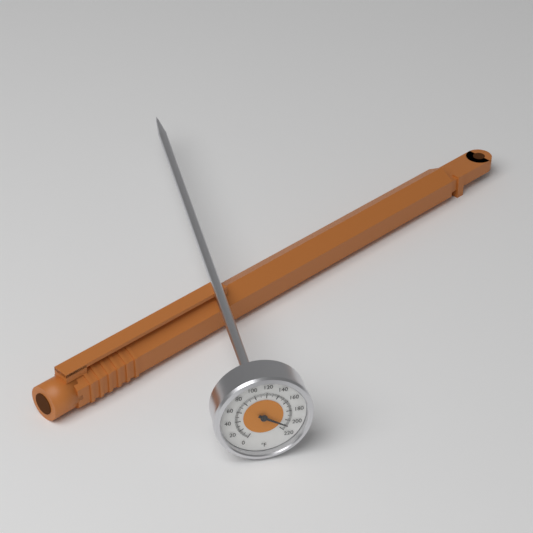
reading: 210 °F
